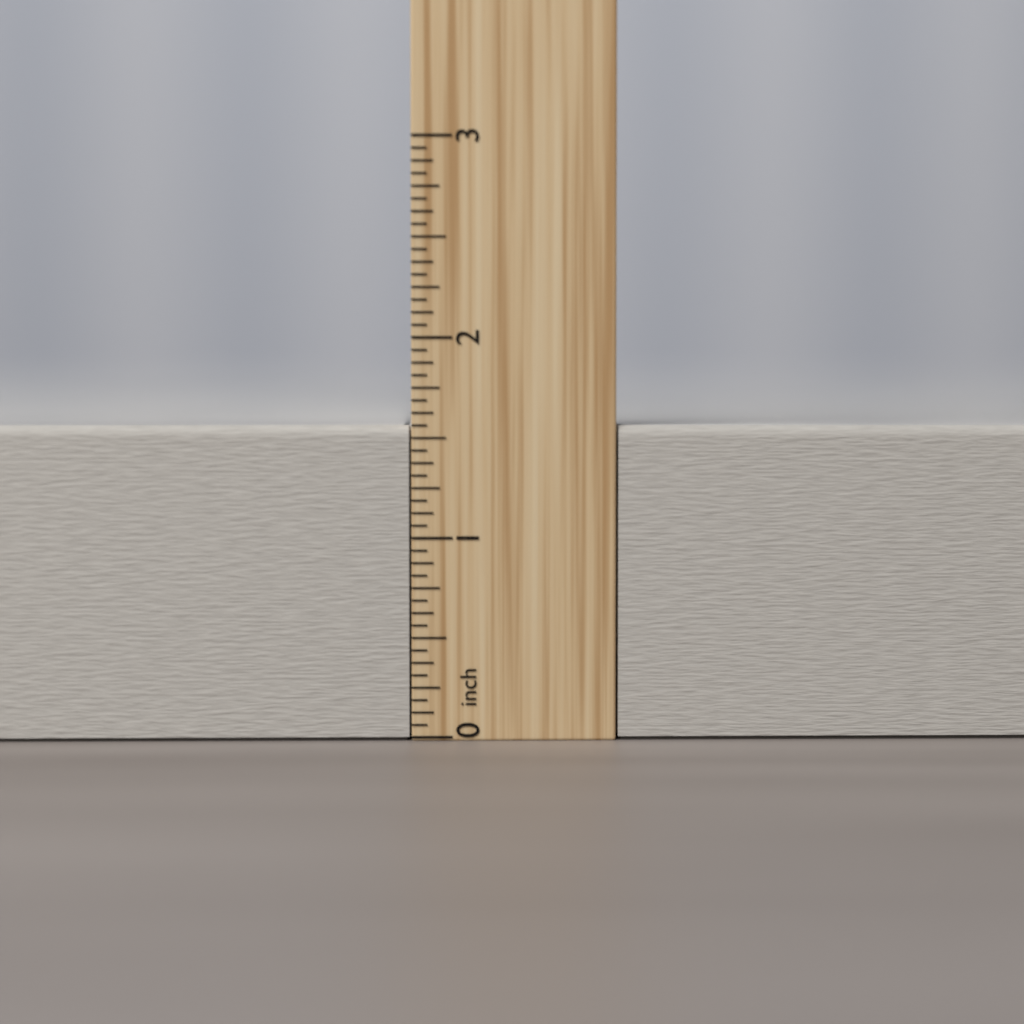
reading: 1.5625 inch
